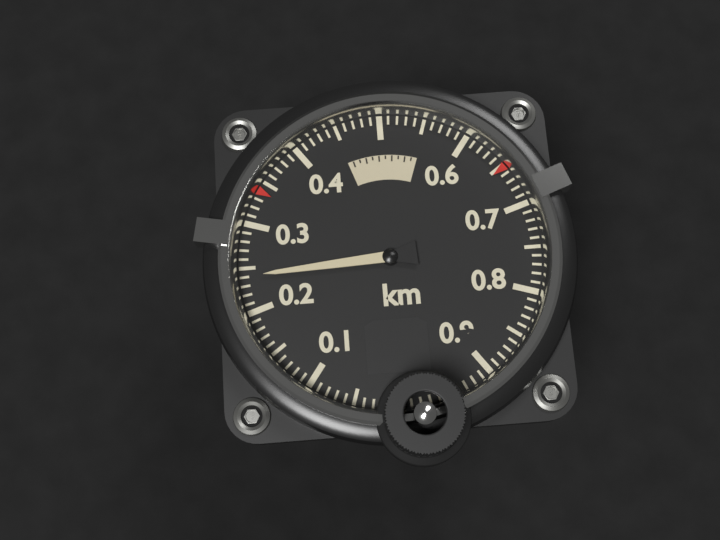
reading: 0.24 km
